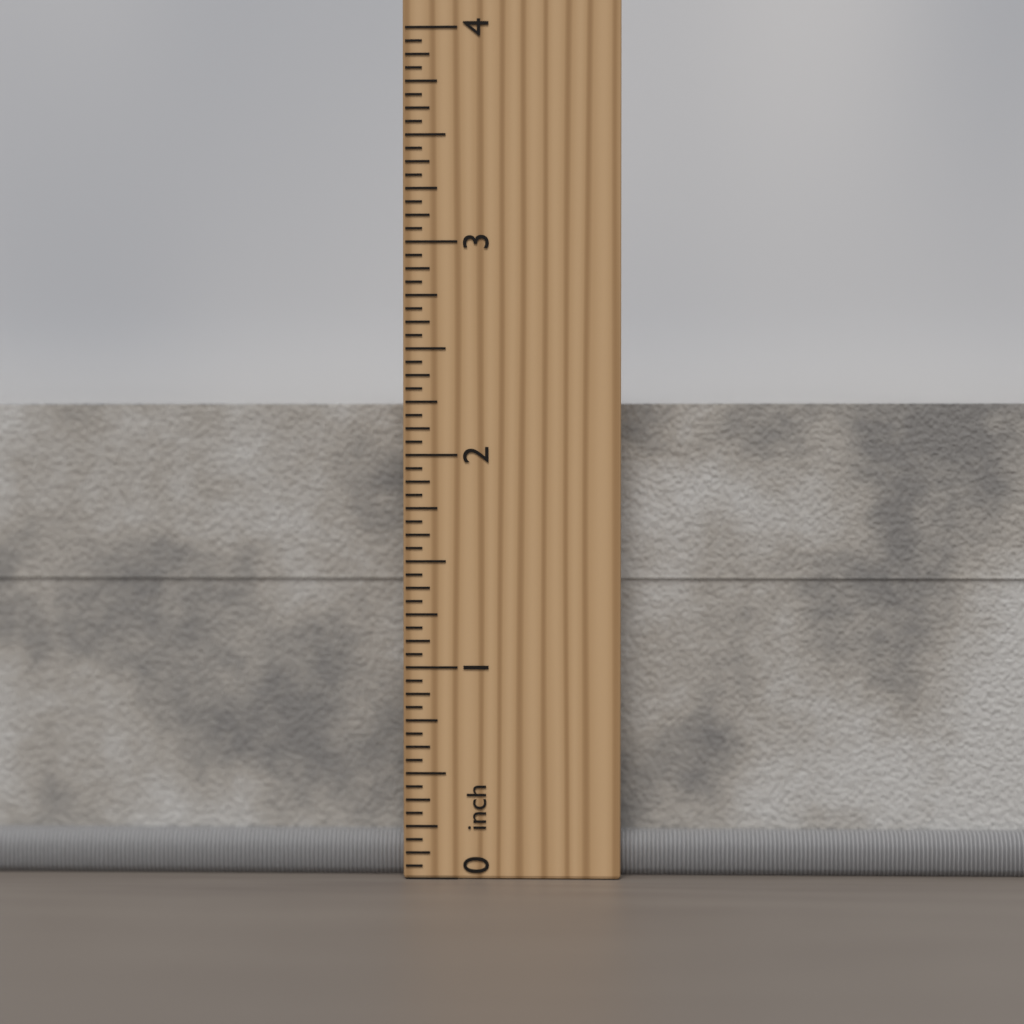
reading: 2.2500 inch
